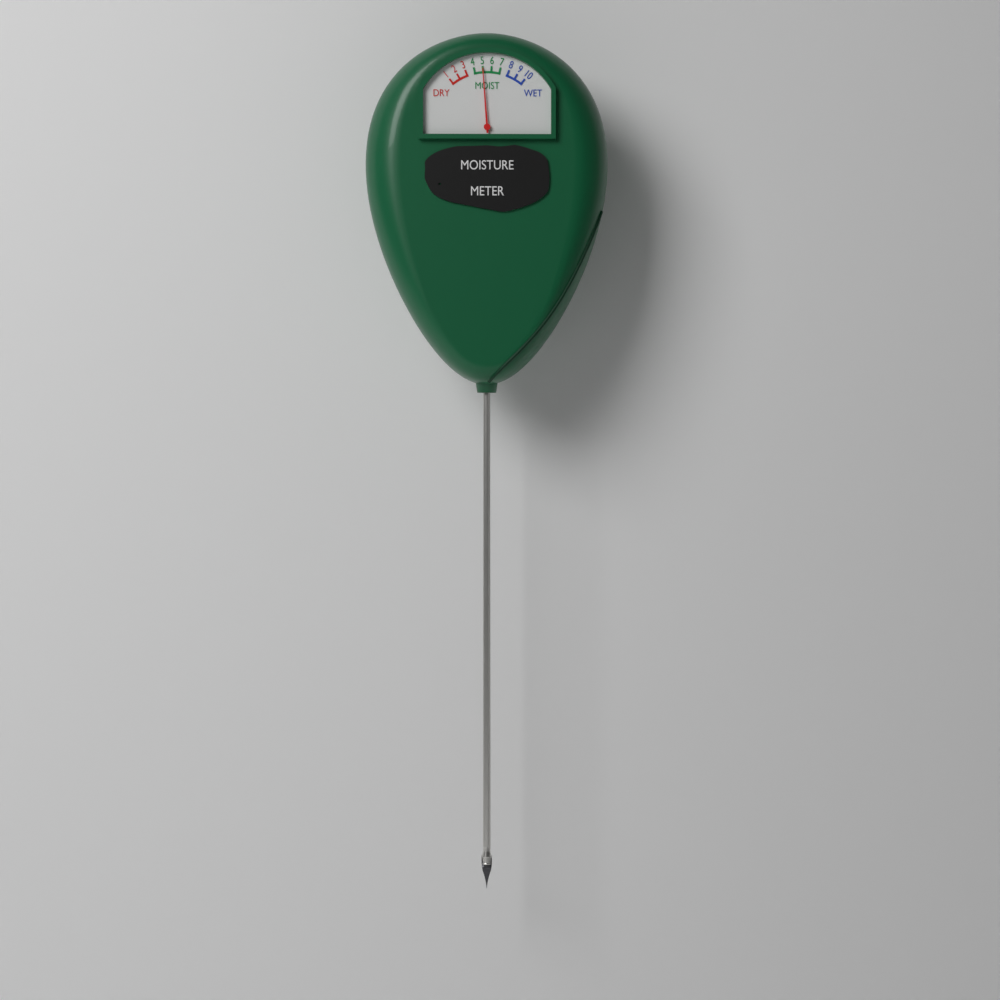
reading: 5 (no unit)
